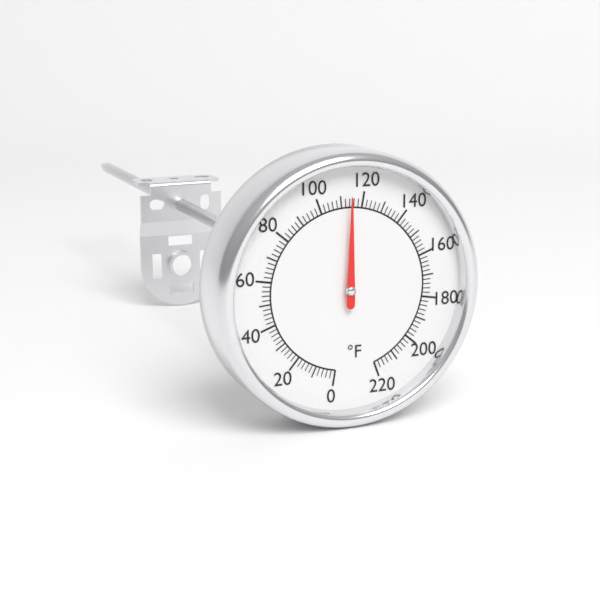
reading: 114 °F
